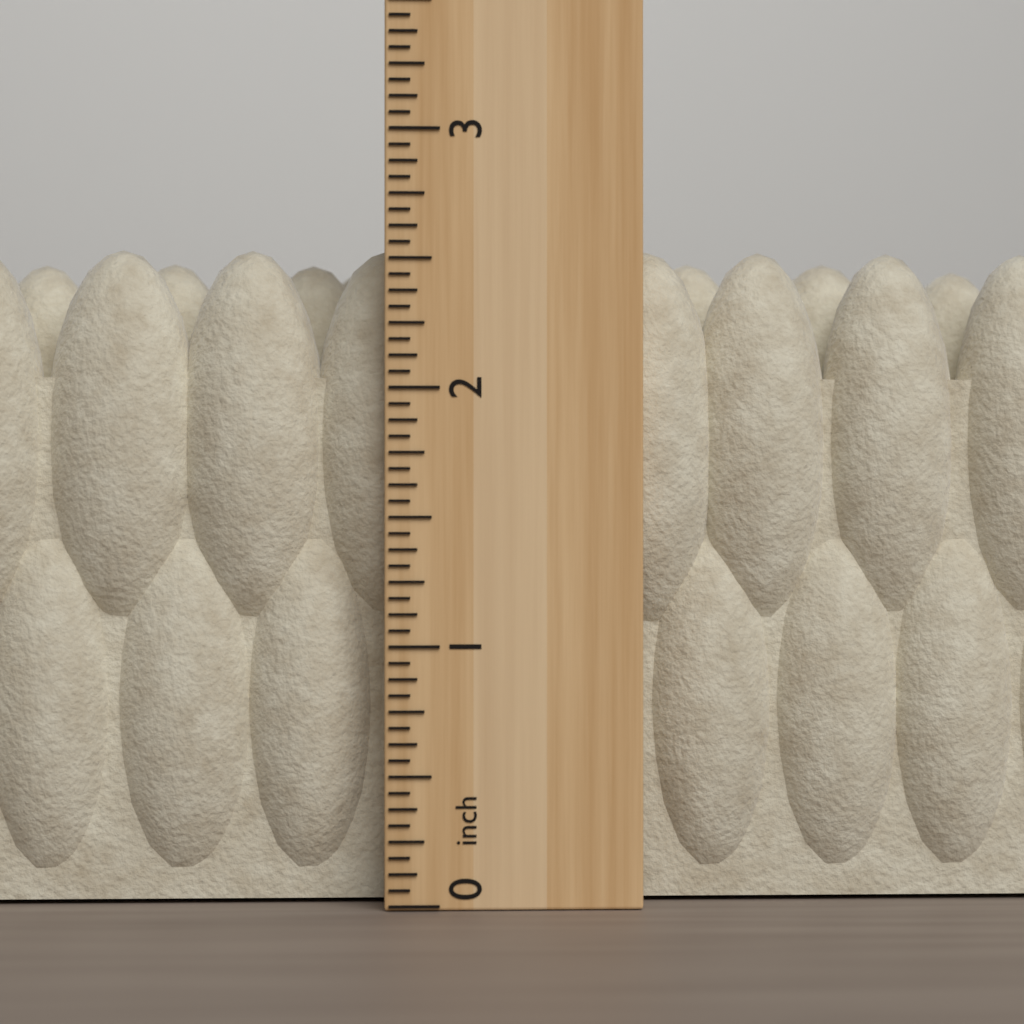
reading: 2.5625 inch
